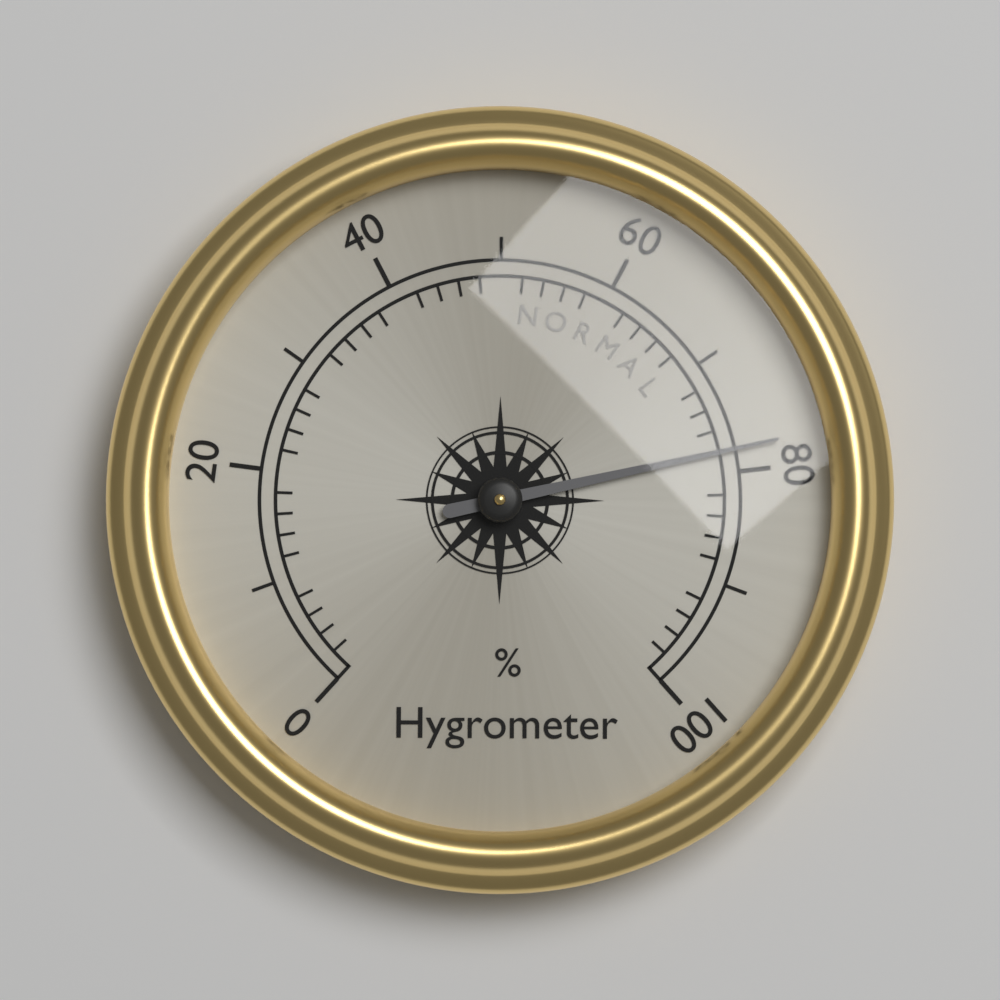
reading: 78 %
